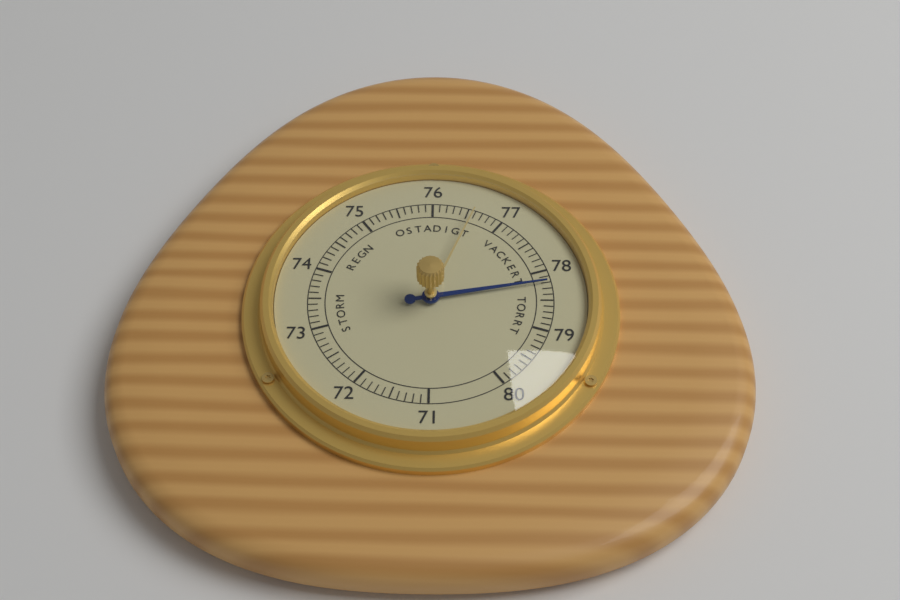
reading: 78.2 (no unit)
